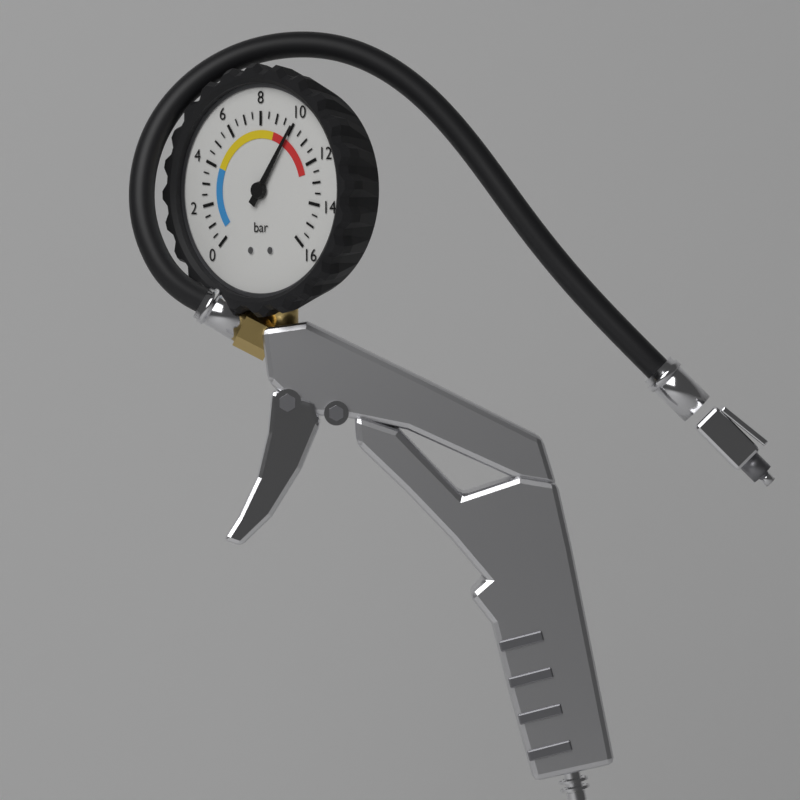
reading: 10.0 bar
